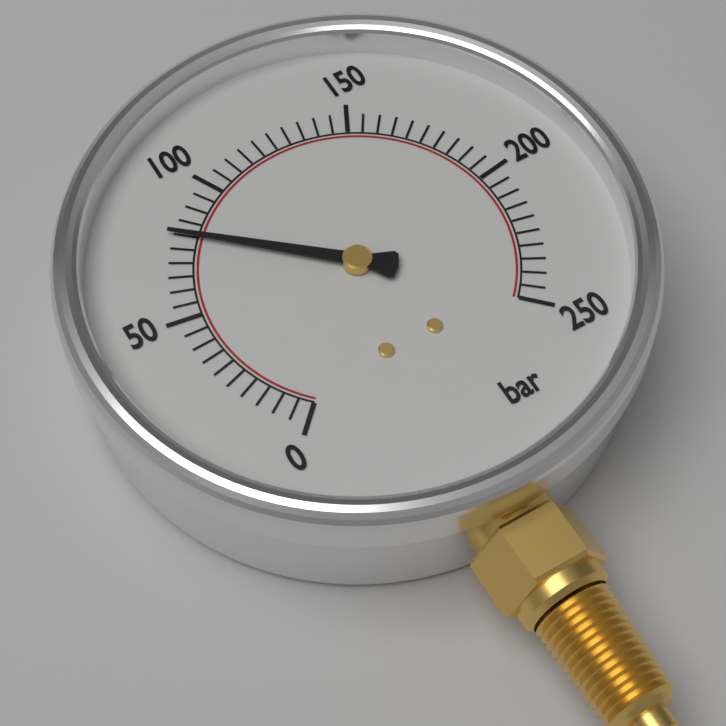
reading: 80 bar
